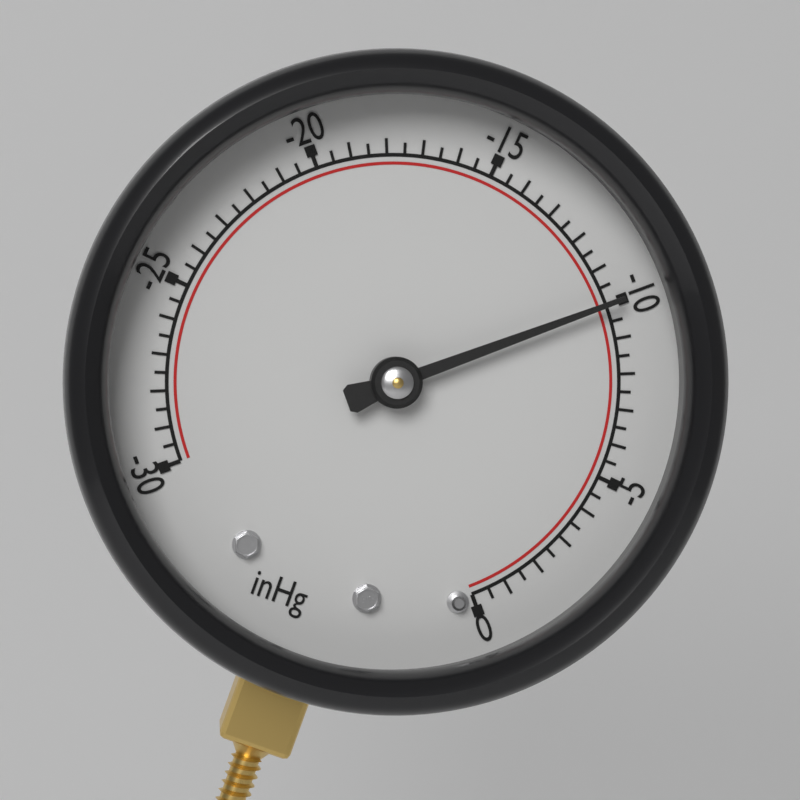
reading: -10.0 inHg
